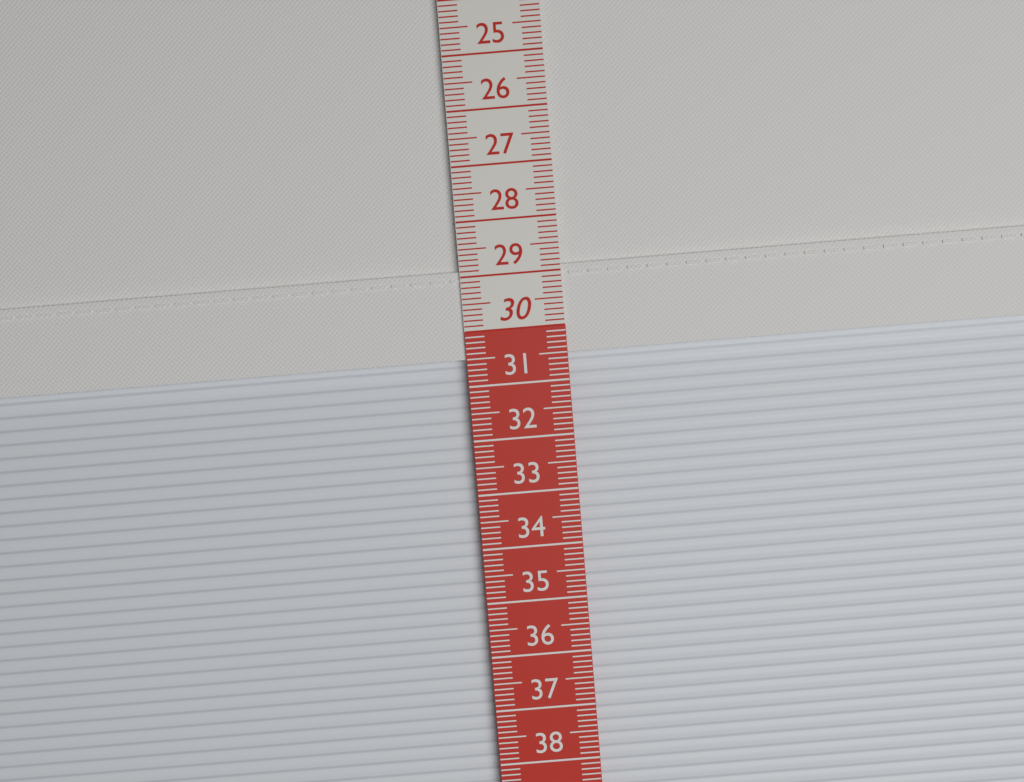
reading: 30.5 cm
